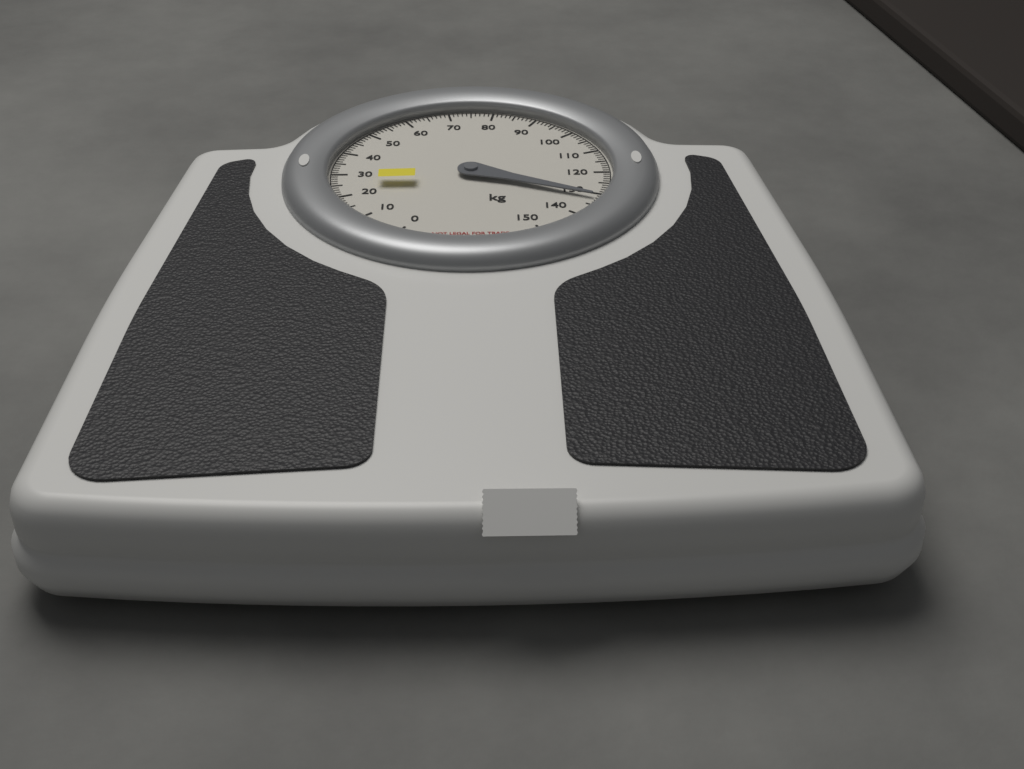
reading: 132 kg
